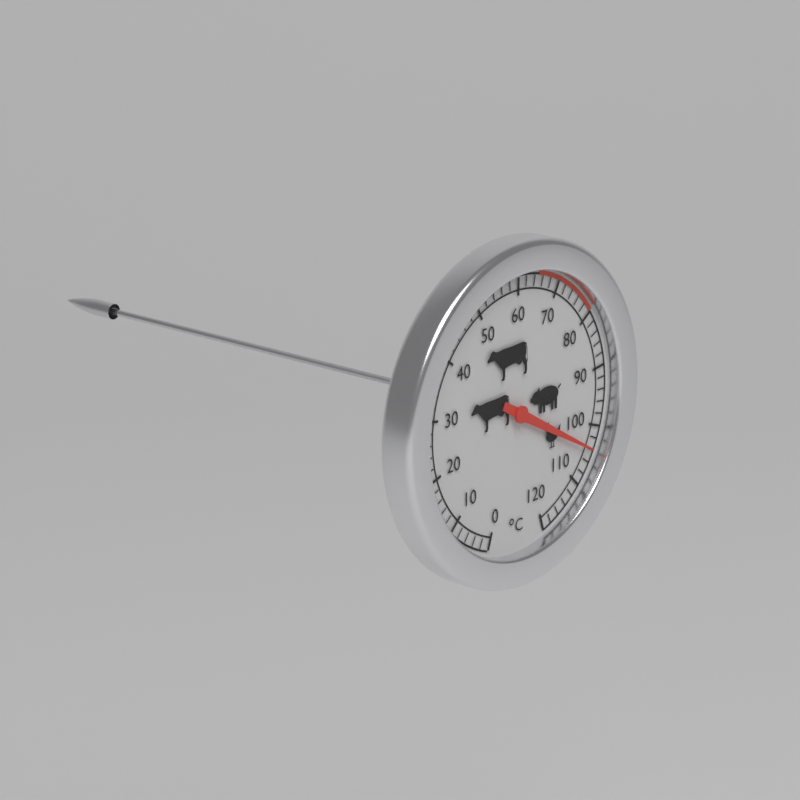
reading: 104 °C
